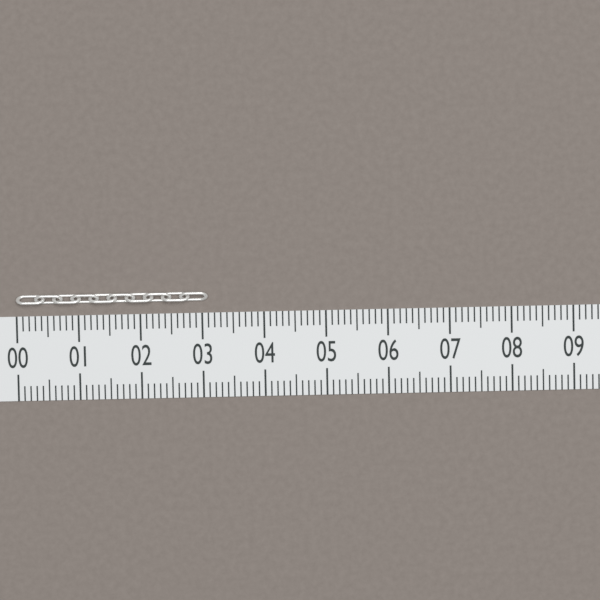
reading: 3.1 (no unit)
